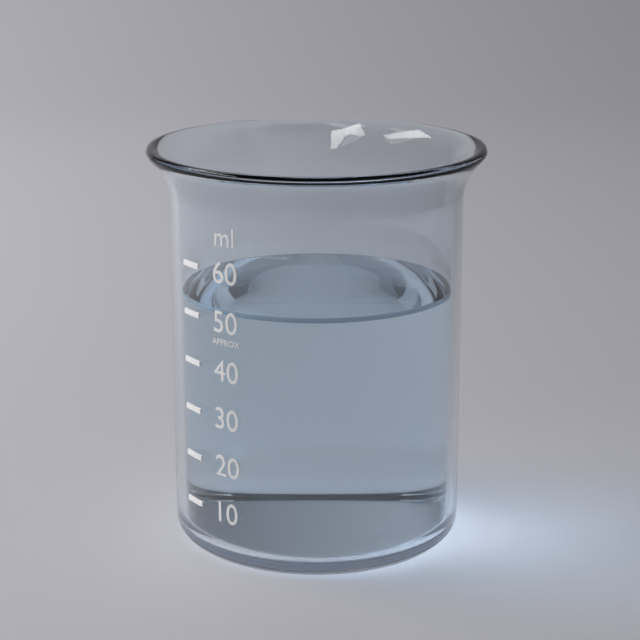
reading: 52 ml
